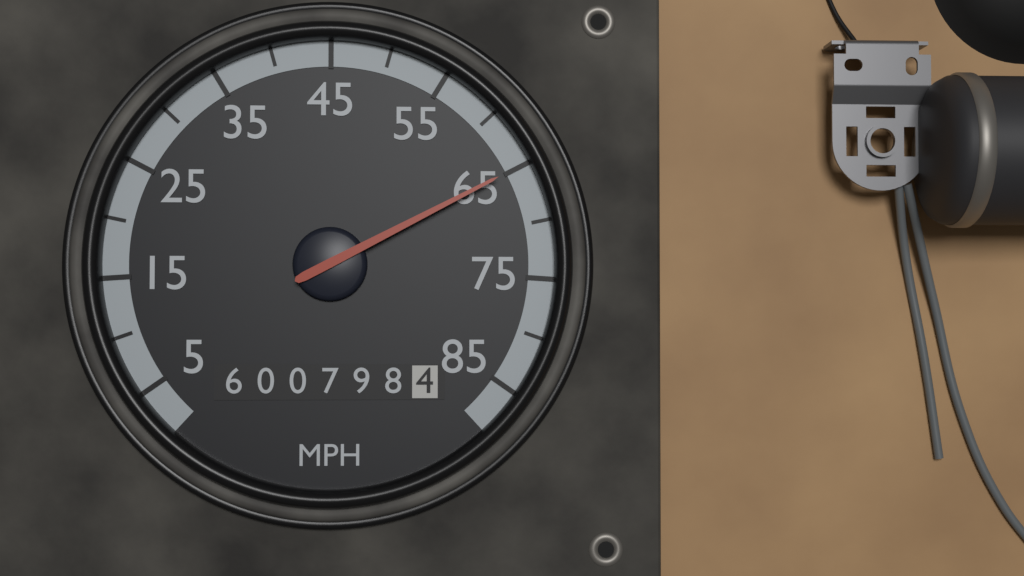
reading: 65 MPH
